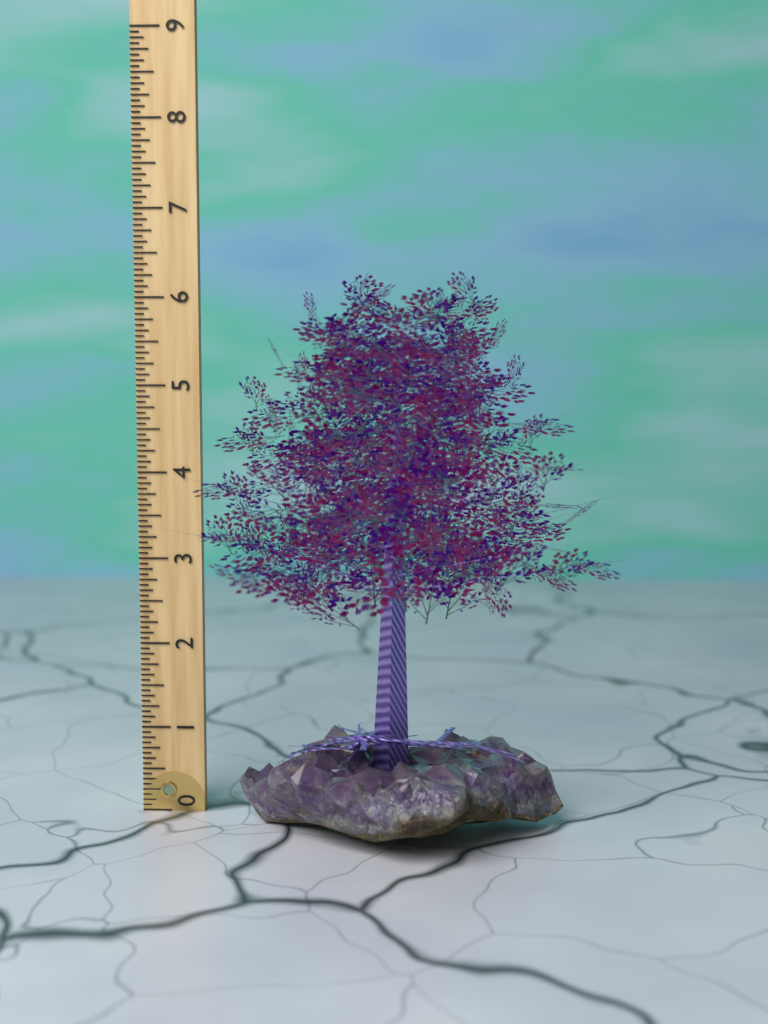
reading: 6.2500 (no unit)
